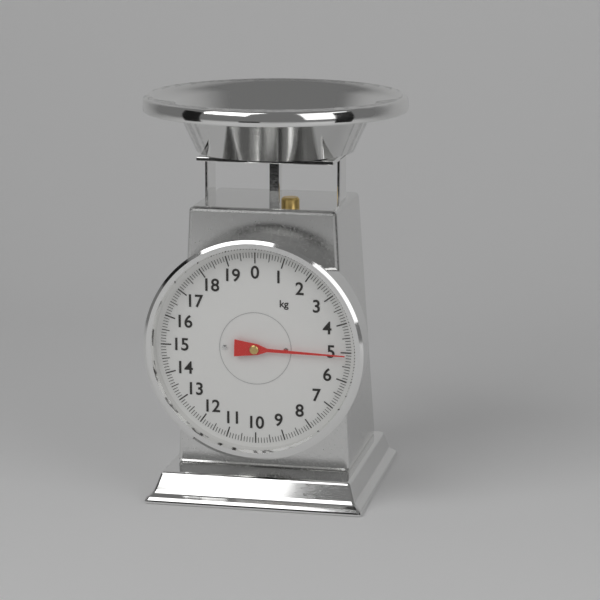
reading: 5.1 kg
